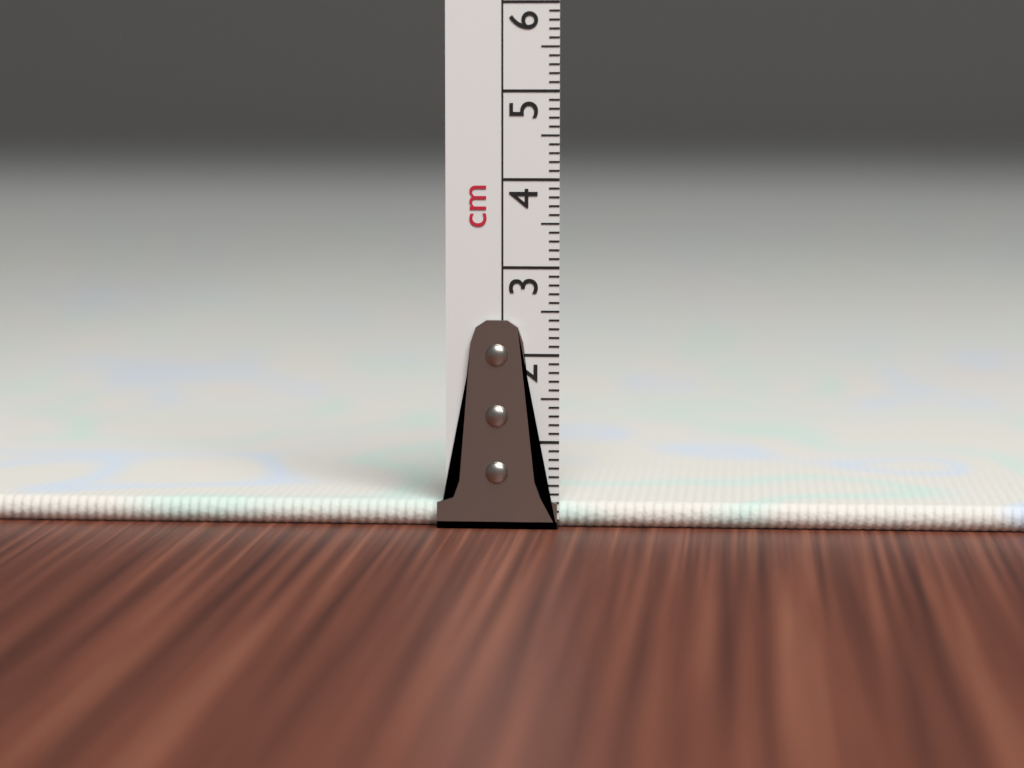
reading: 0.3 cm
